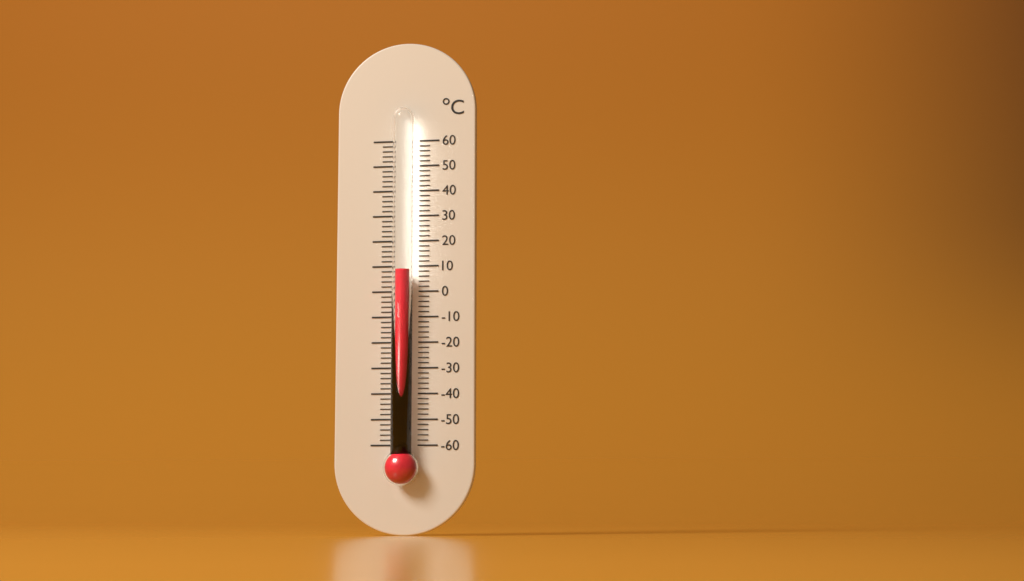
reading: 8 °C
